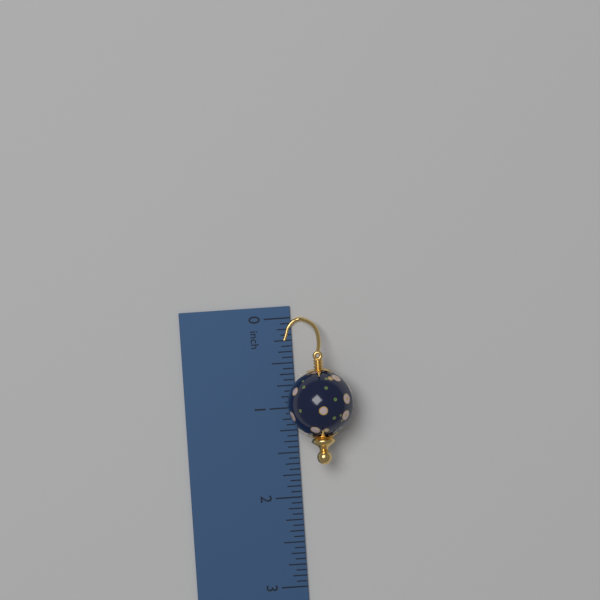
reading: 1.6250 inch
